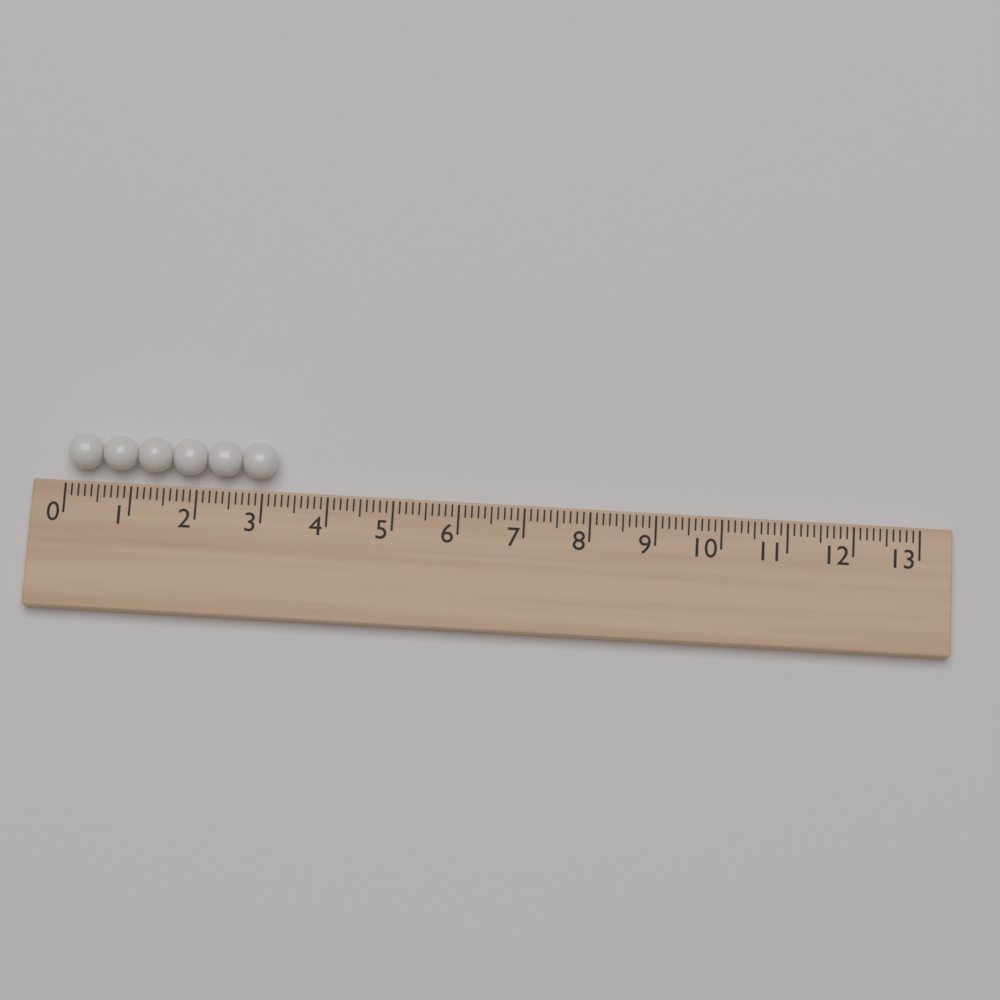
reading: 3.2 (no unit)
